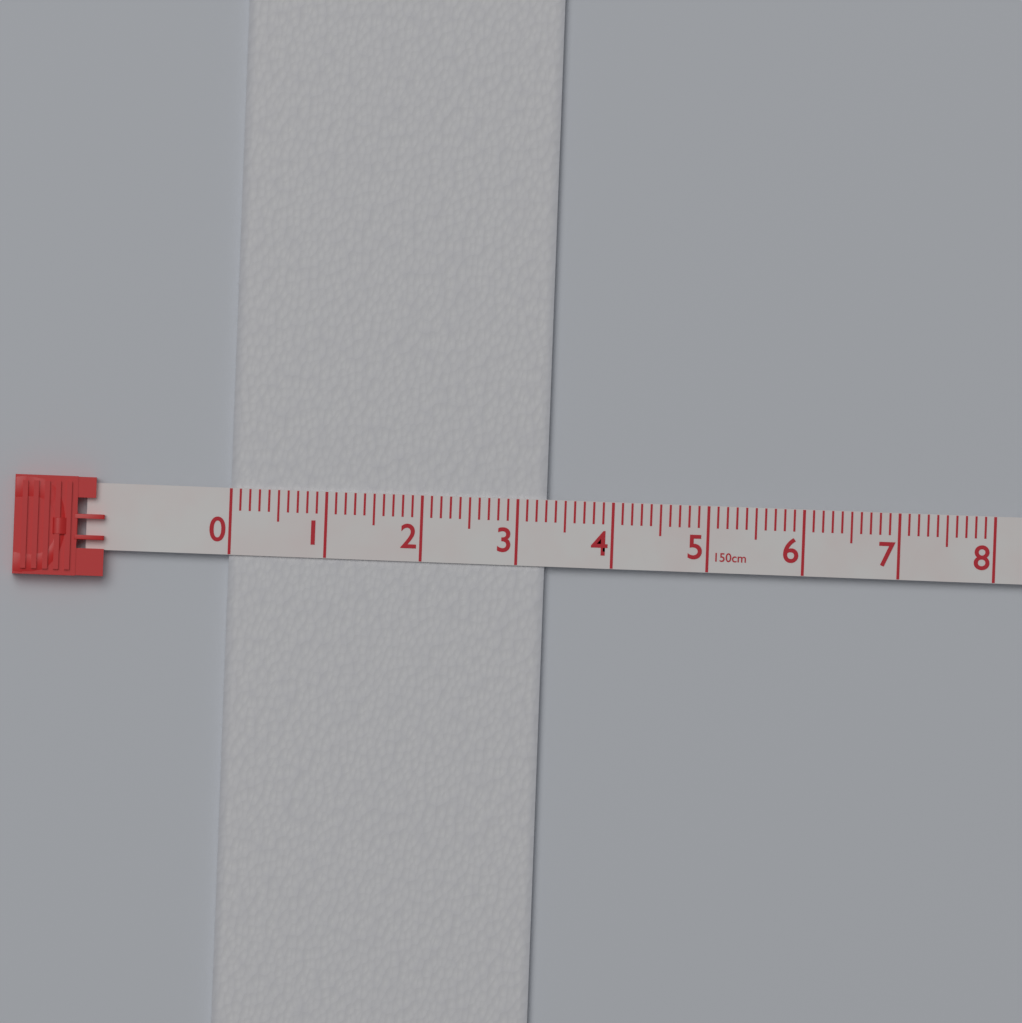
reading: 3.3 cm
